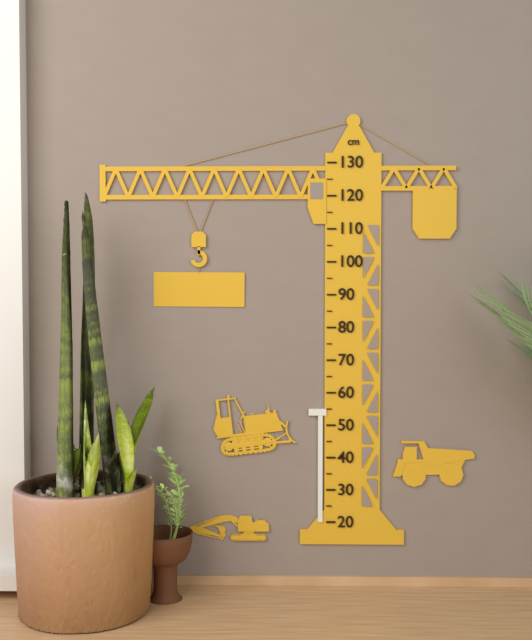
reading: 55 cm
